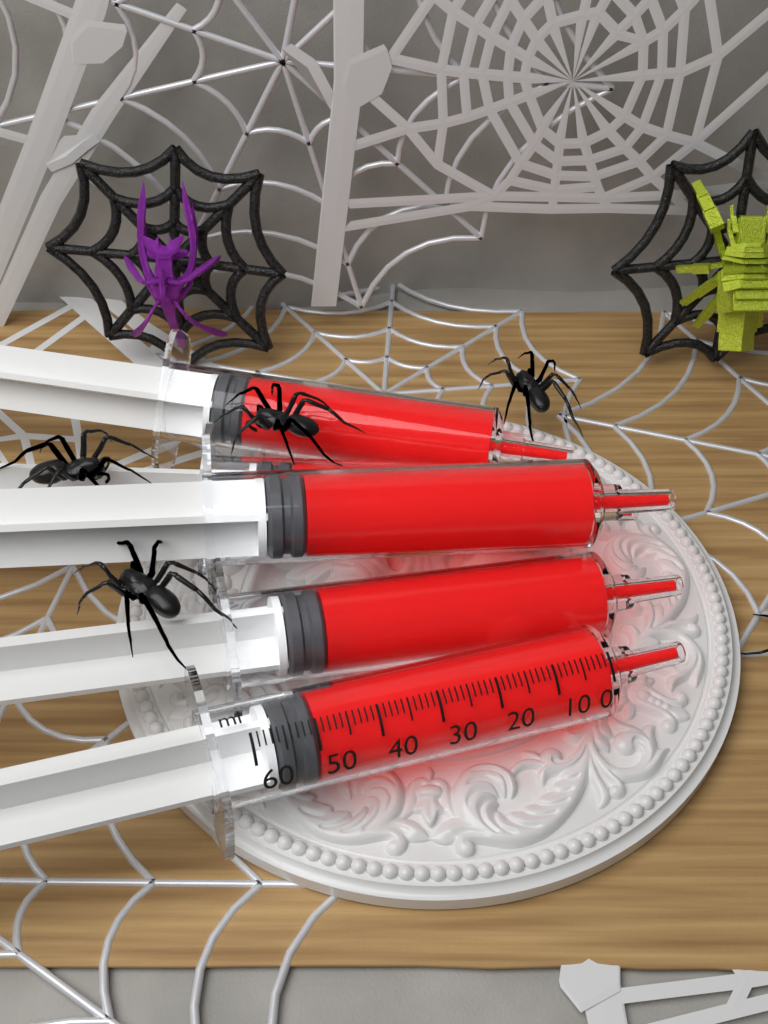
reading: 50 ml
